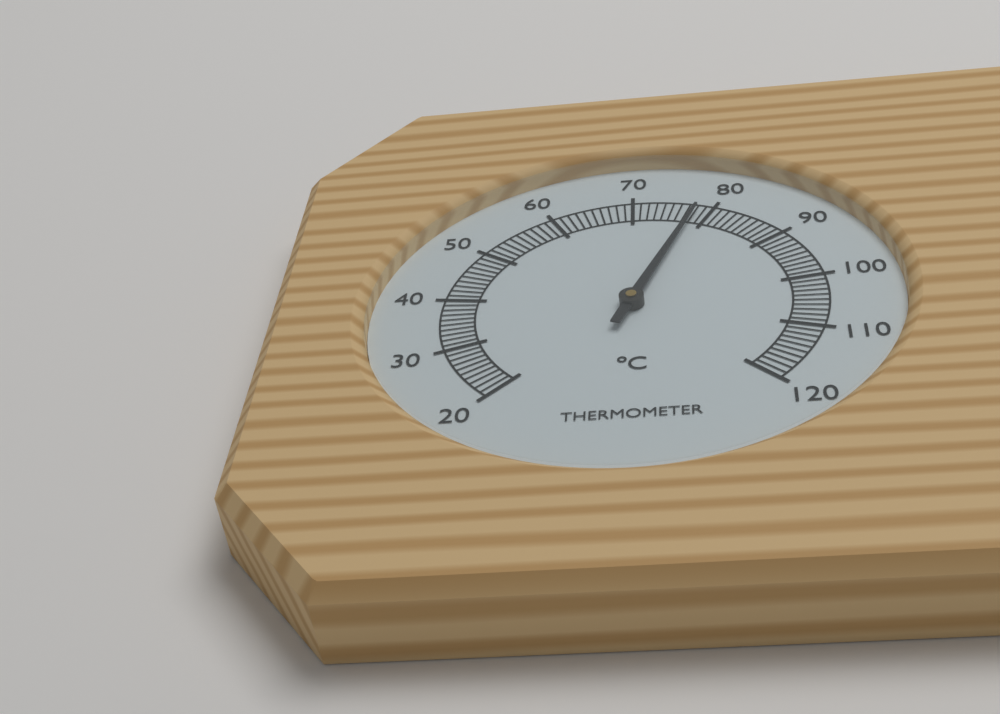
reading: 78 °C
